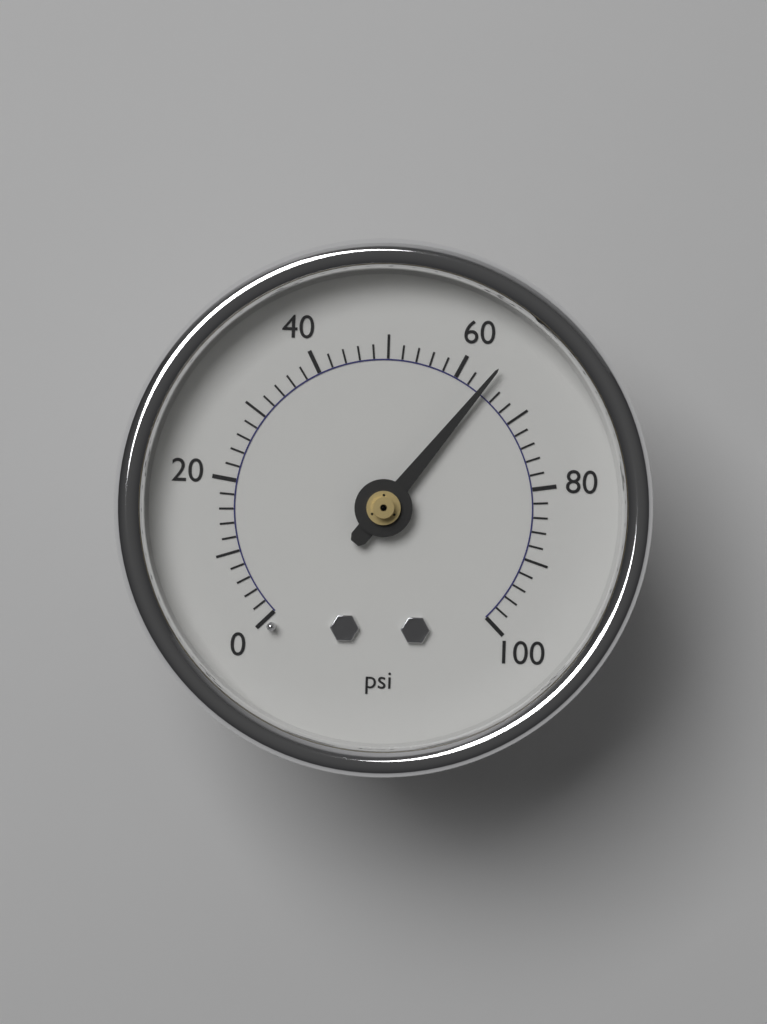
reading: 64 psi
